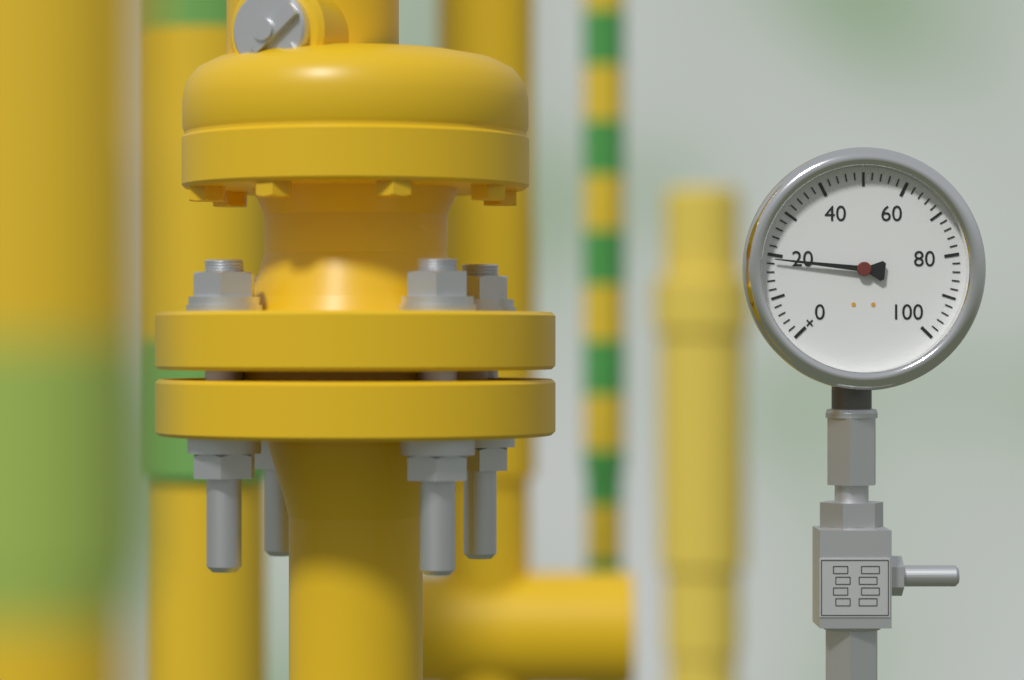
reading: 19 (no unit)
